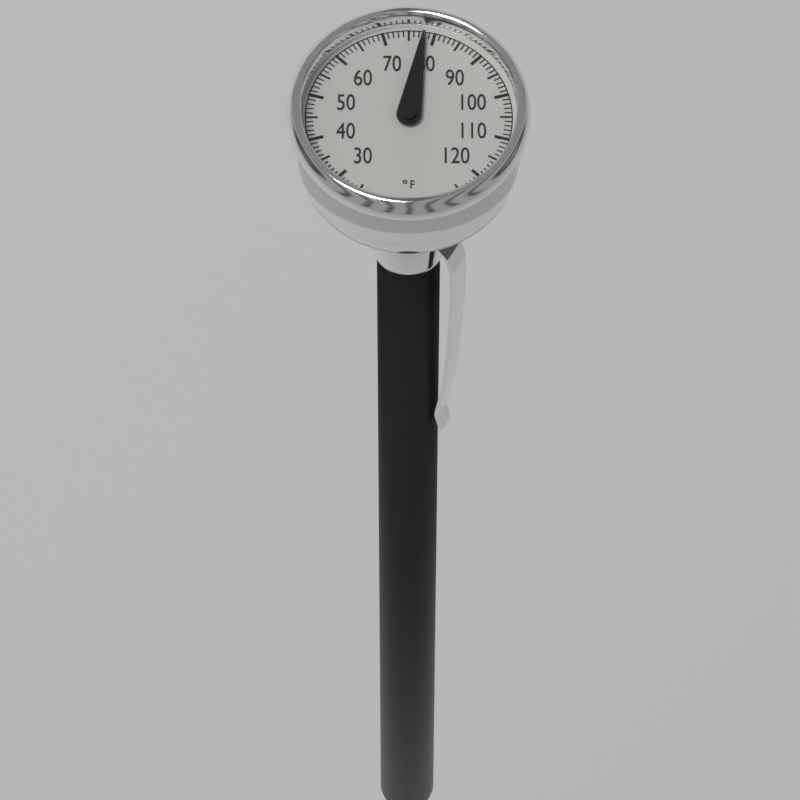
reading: 78 °F
